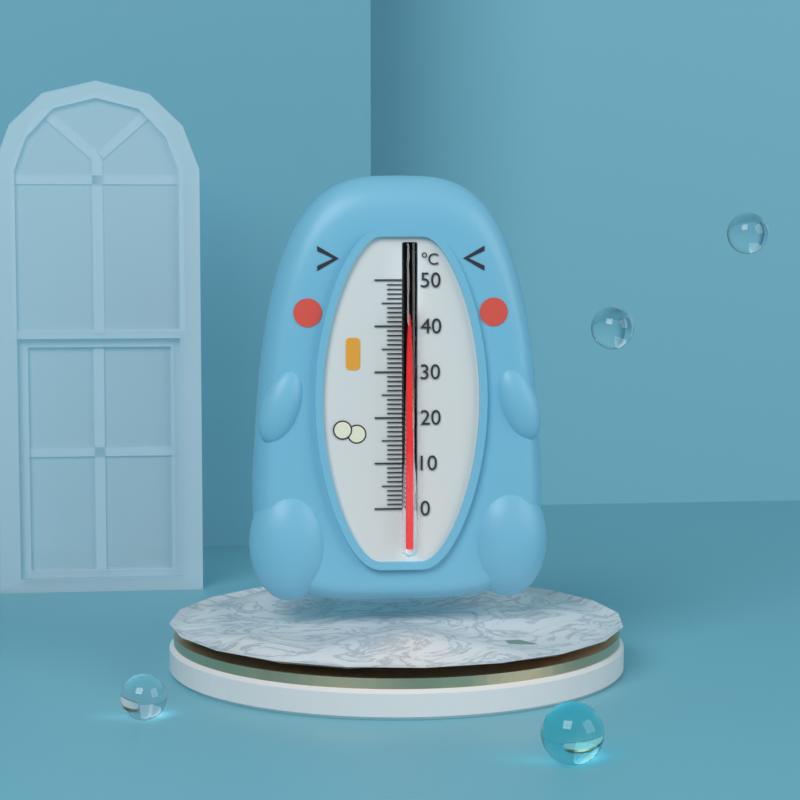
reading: 45 °C
